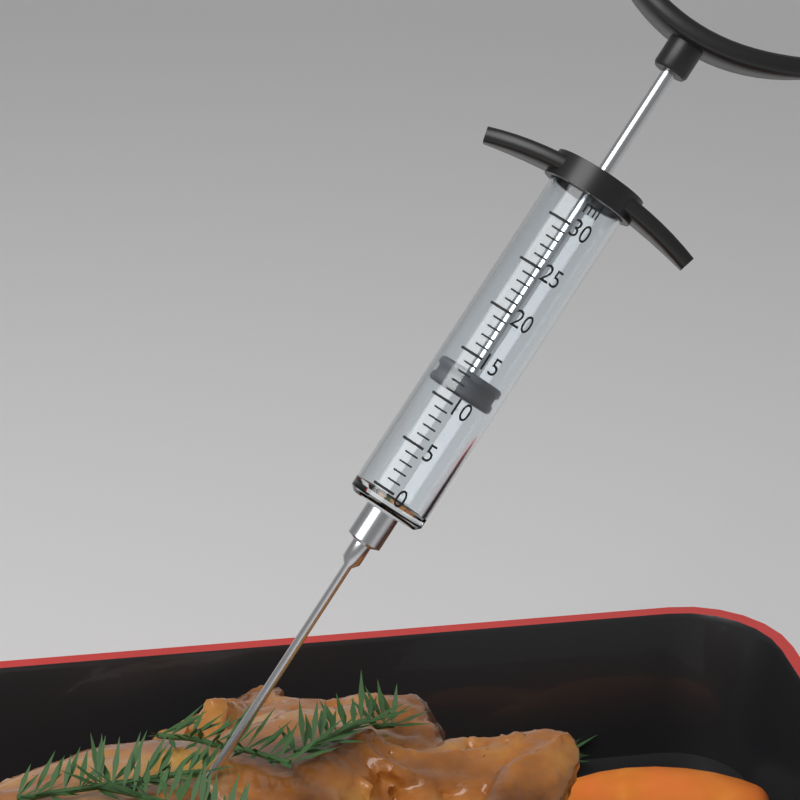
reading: 11 ml
